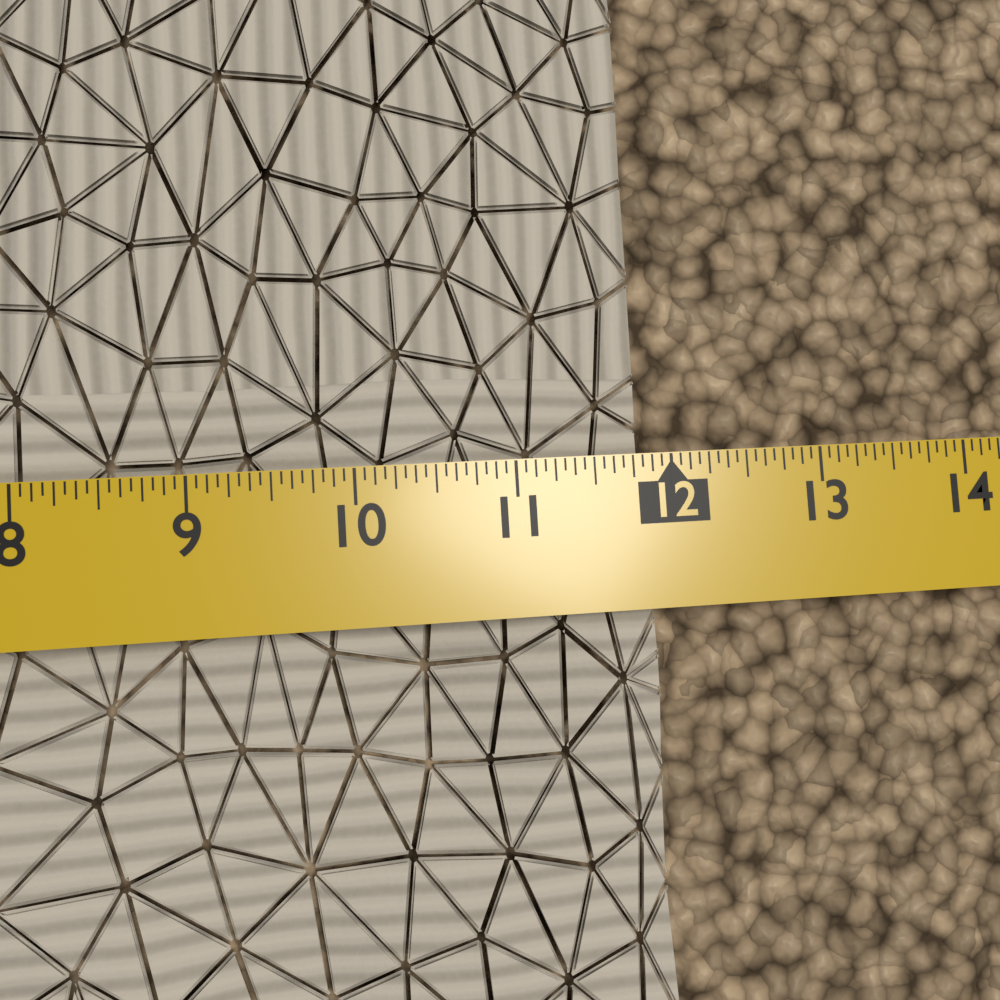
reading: 11.8750 in
